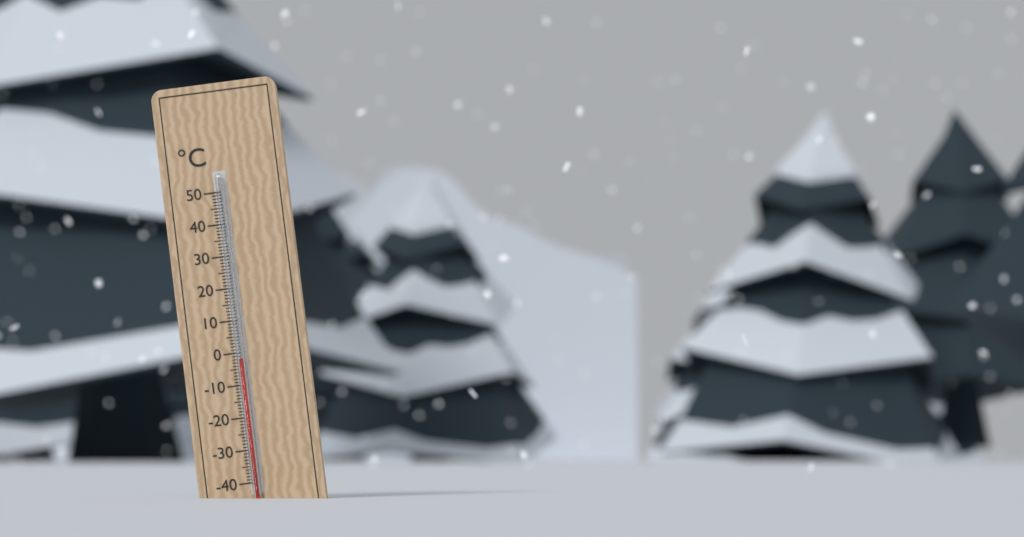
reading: -2 °C
